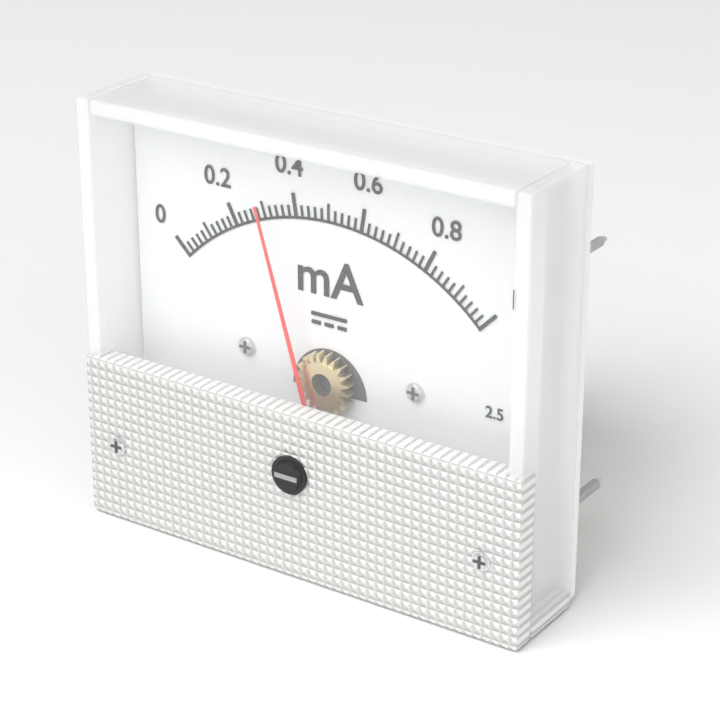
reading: 0.32 mA
